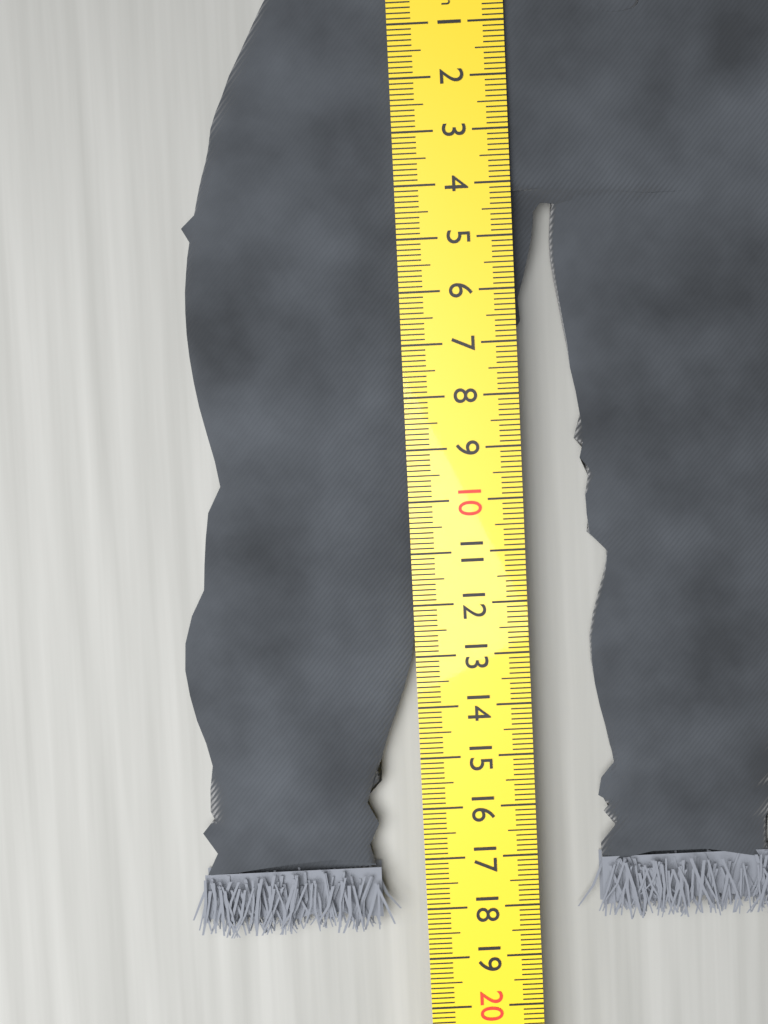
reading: 18.5 cm
